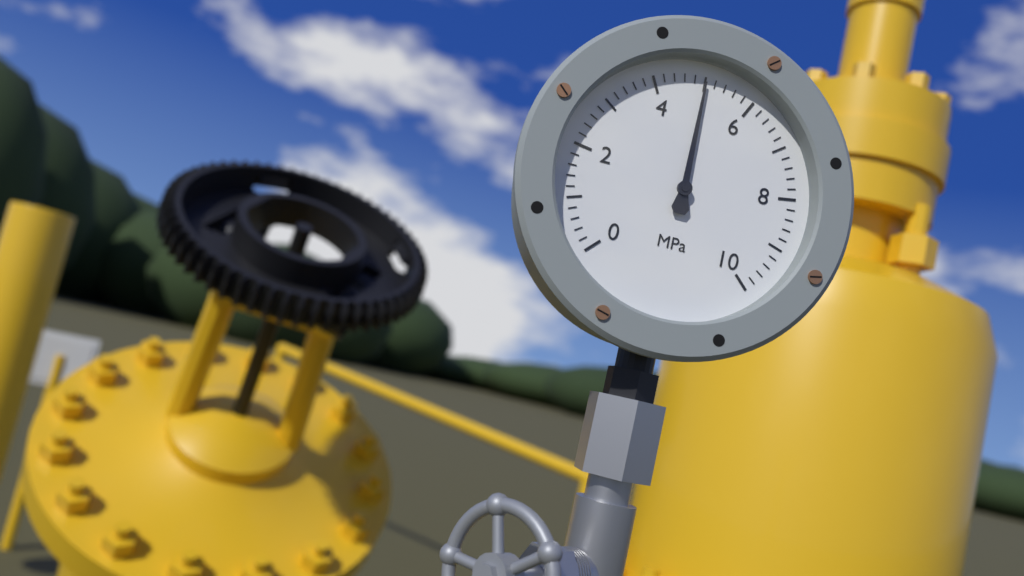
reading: 5.0 MPa
